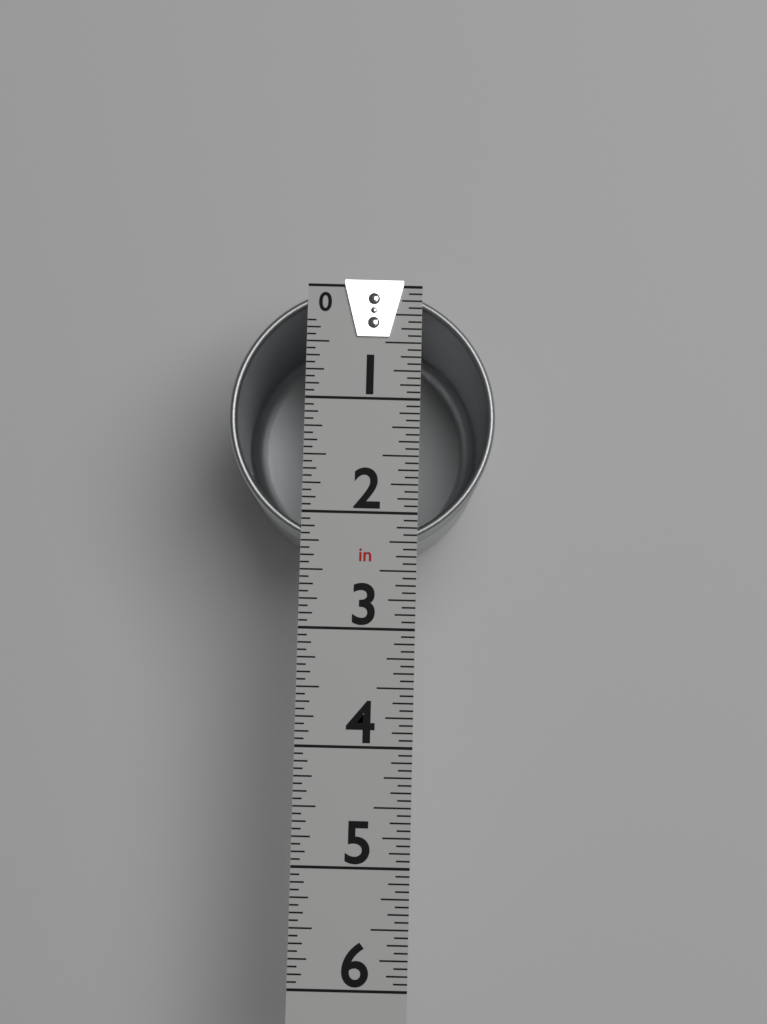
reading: 2.3125 in
